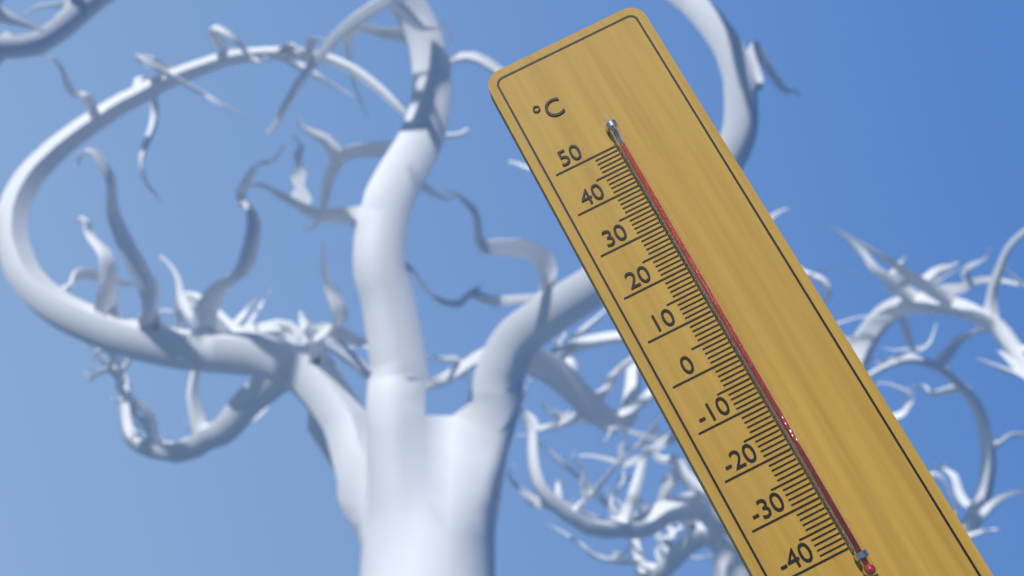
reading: 49 °C
